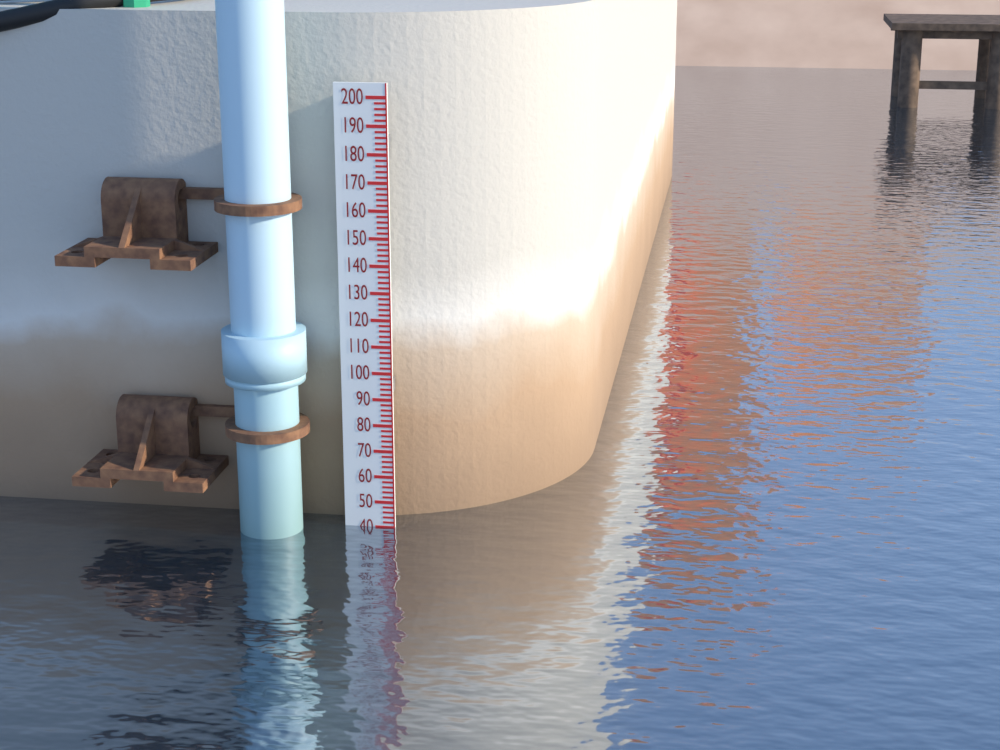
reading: 40 (no unit)
